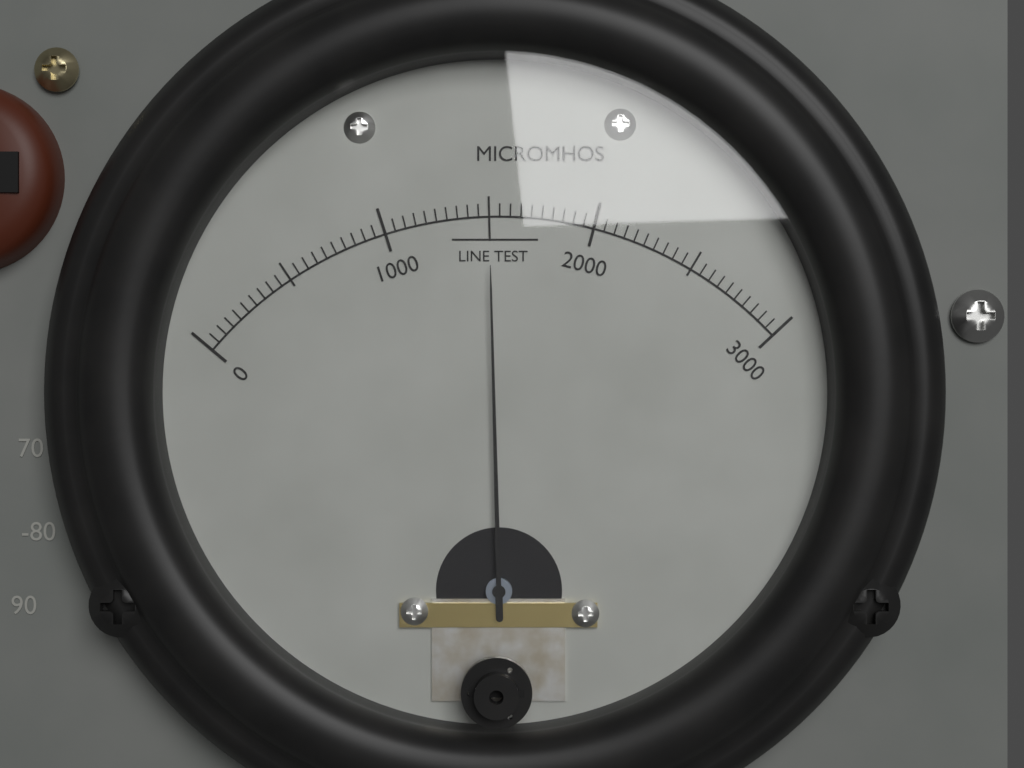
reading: 1500 micromhos
